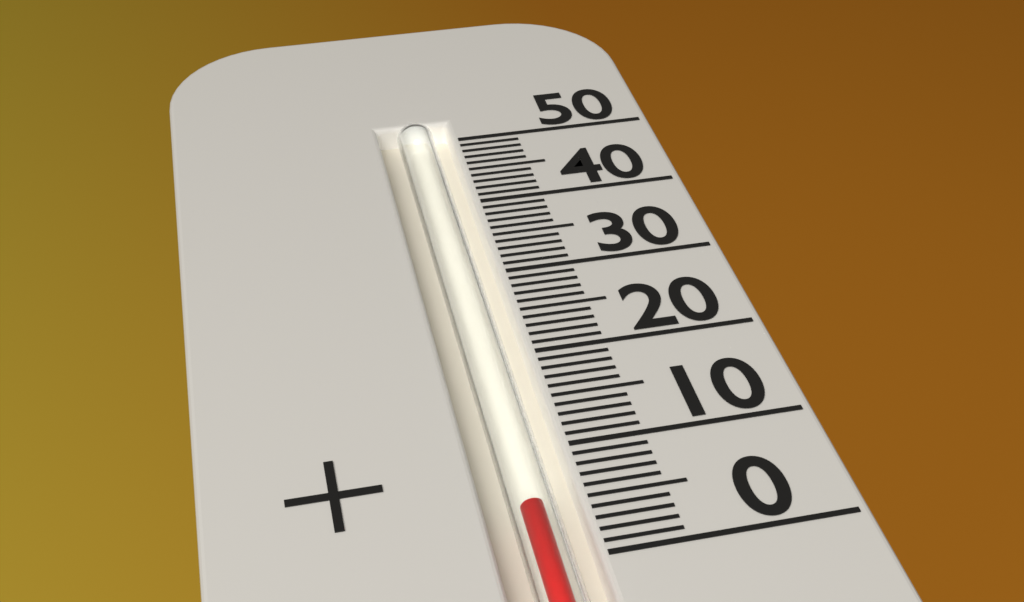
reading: 5 (no unit)
